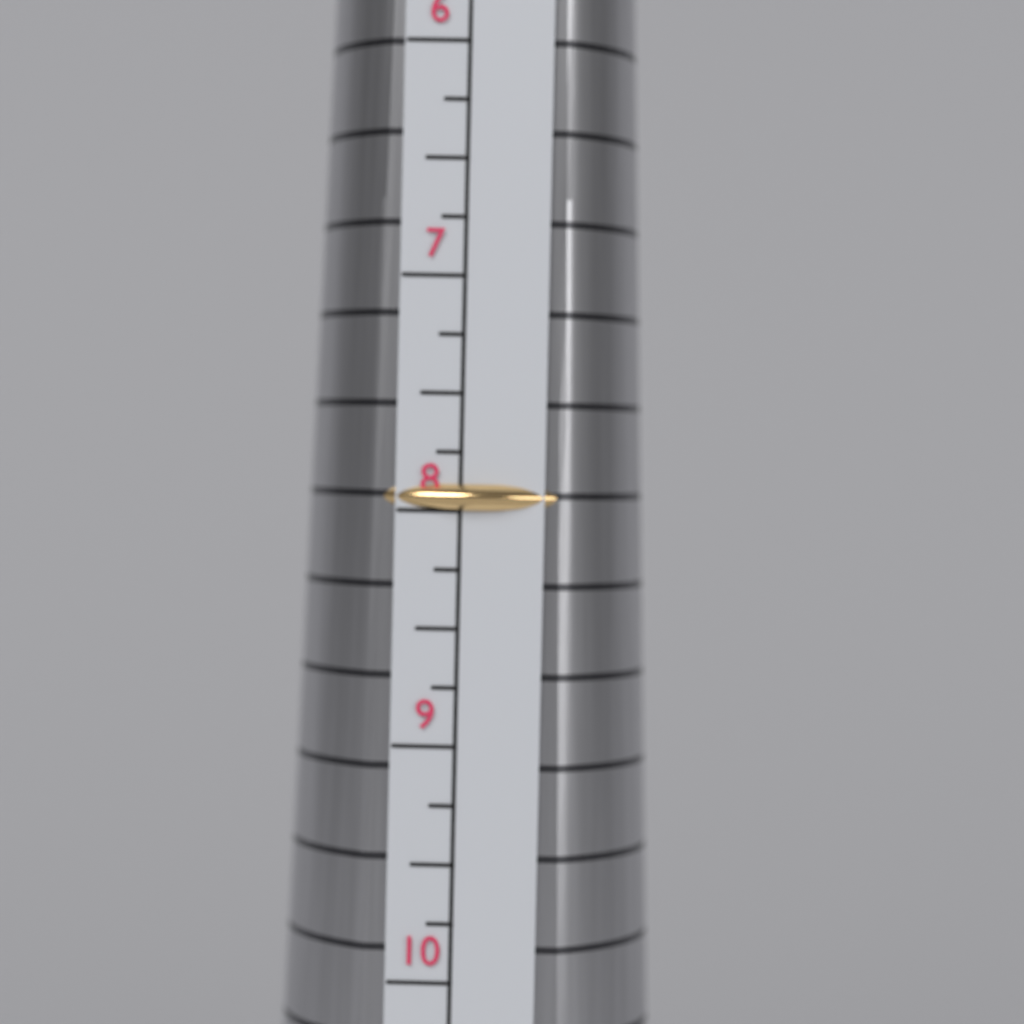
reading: 8.00 (no unit)
